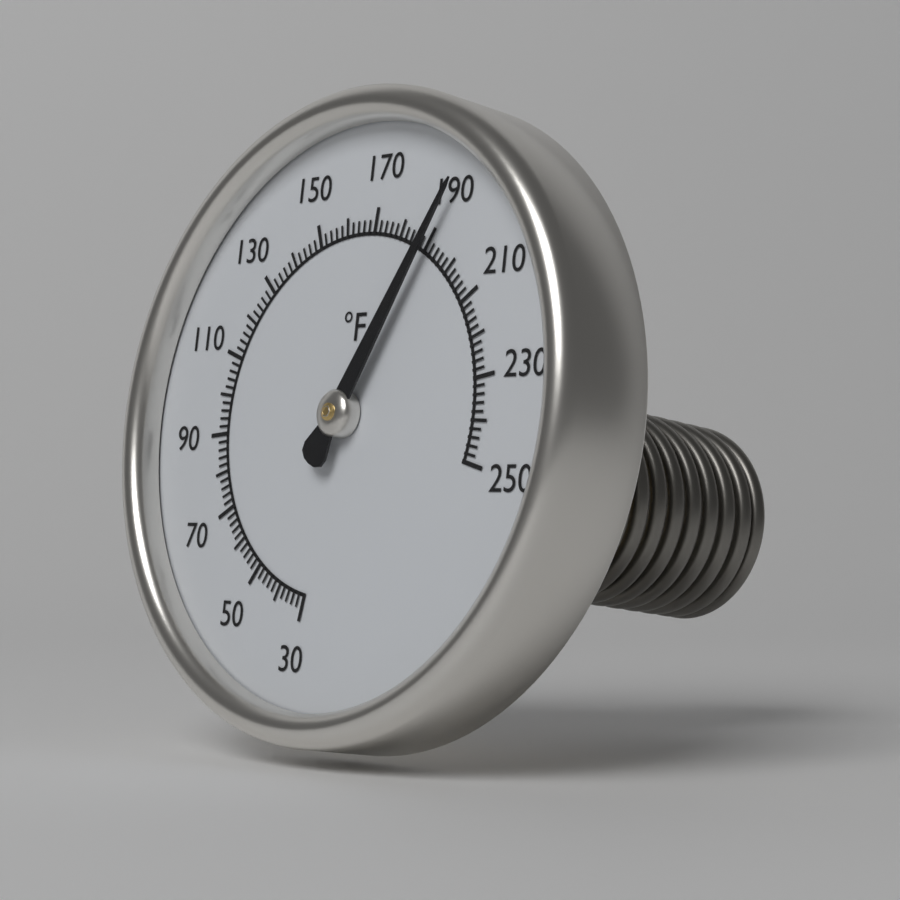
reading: 190 °F
